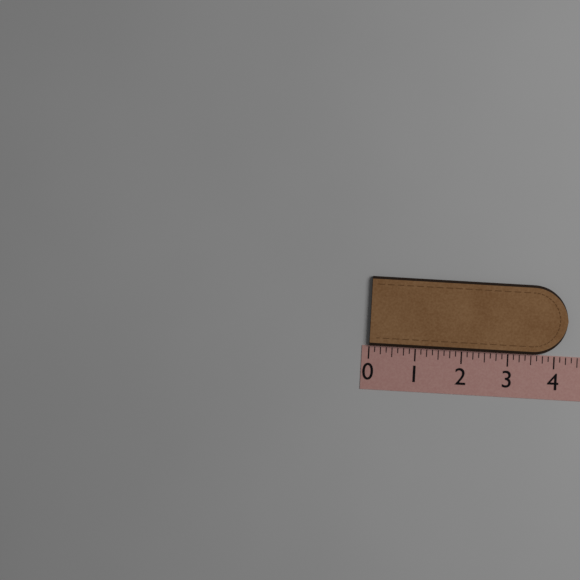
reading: 4.250 (no unit)
